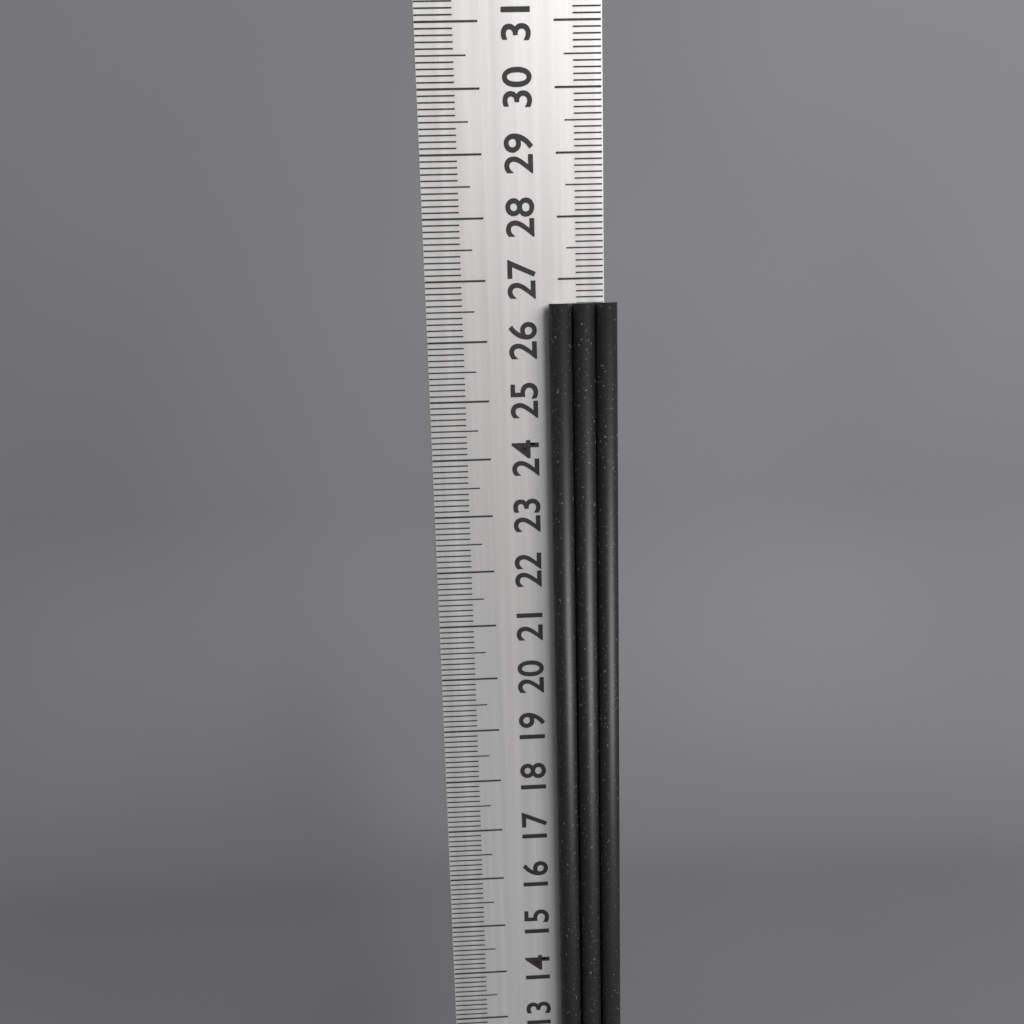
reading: 26.6 cm
